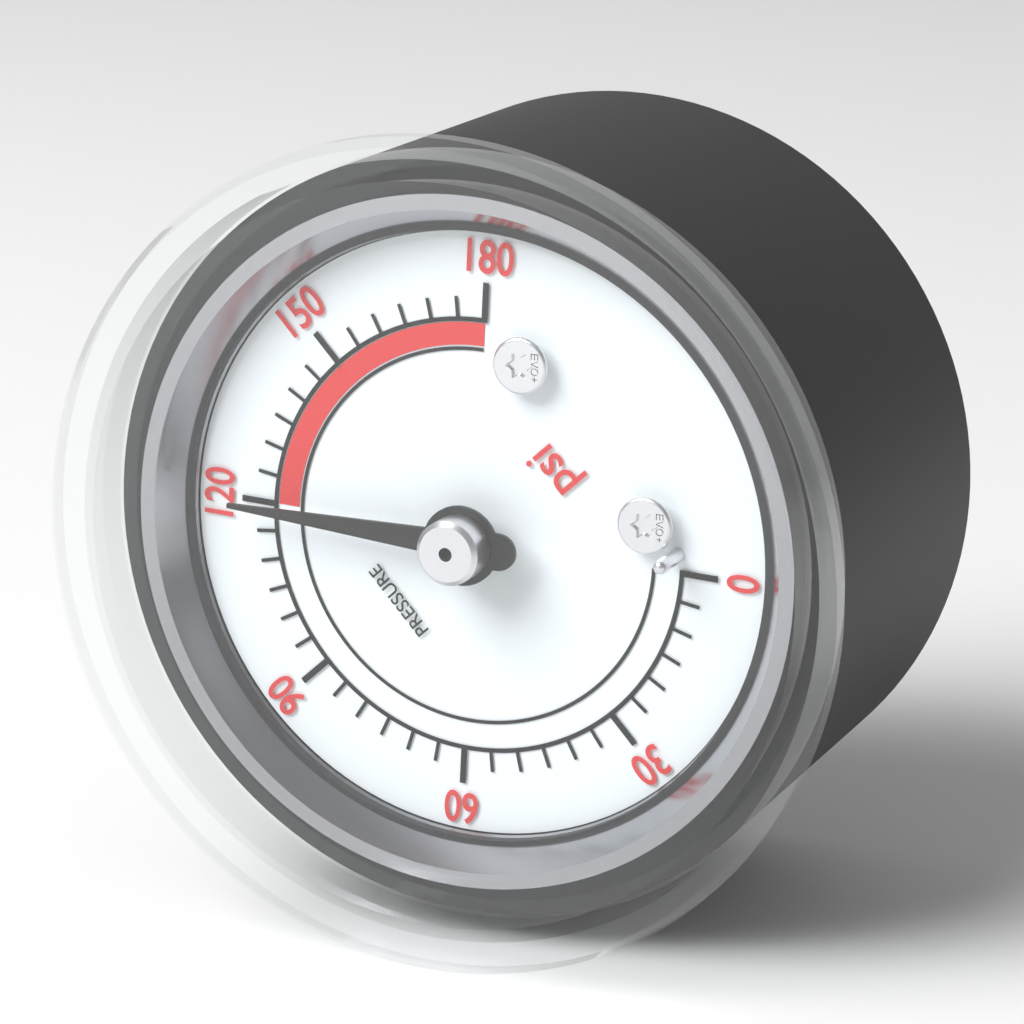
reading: 120 psi
